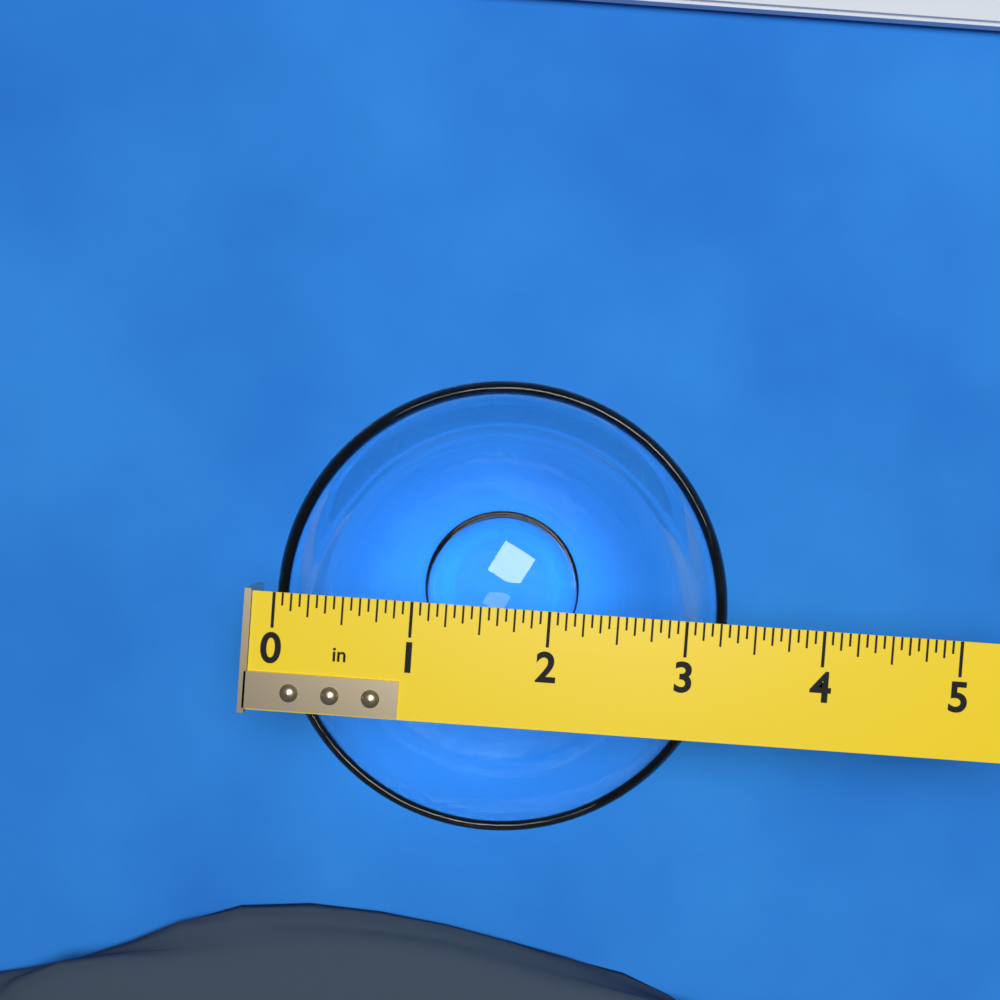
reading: 3.3125 in
